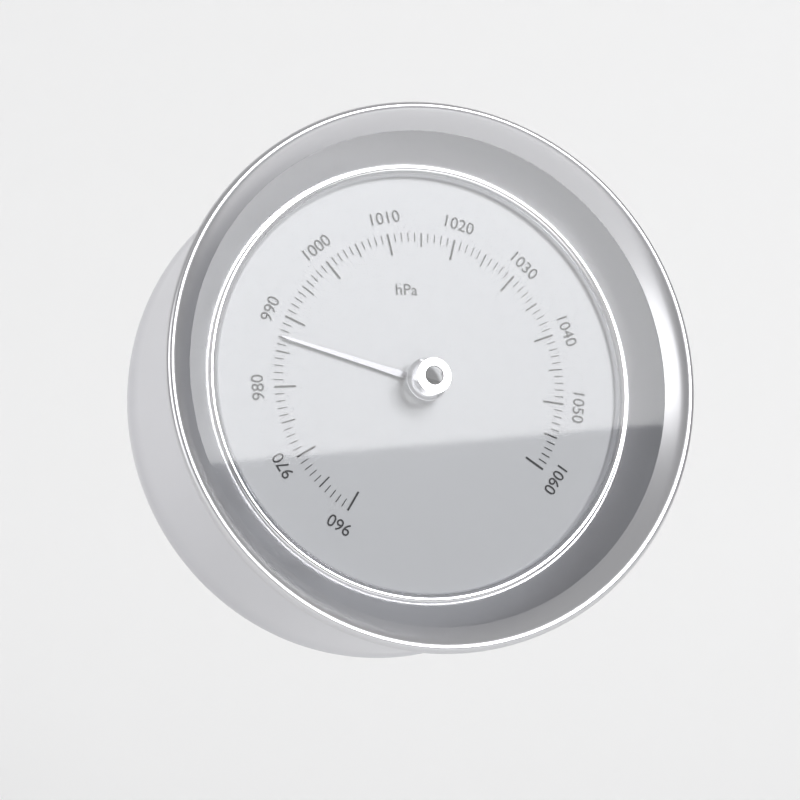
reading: 987 hPa
